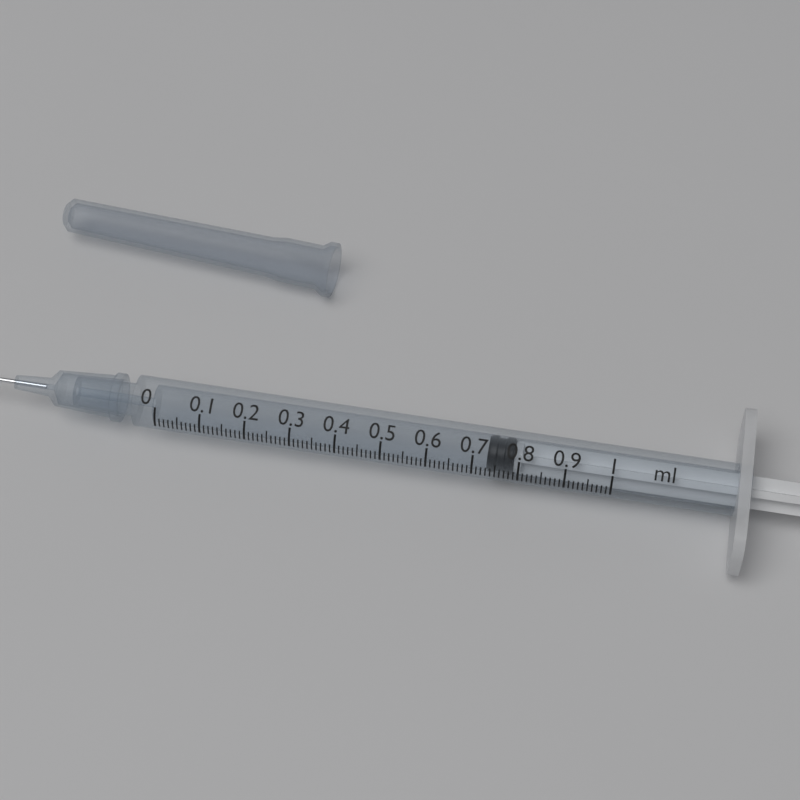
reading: 0.73 ml
